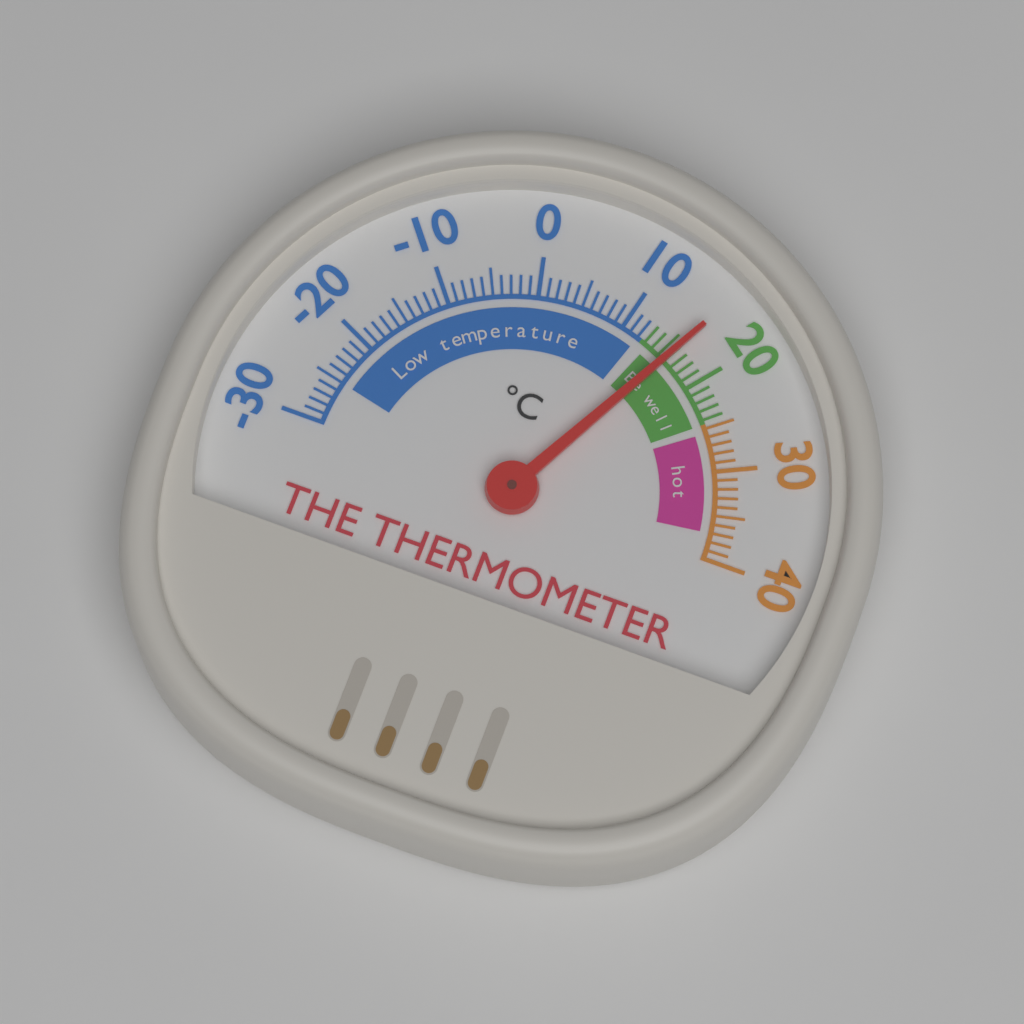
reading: 16 °C
